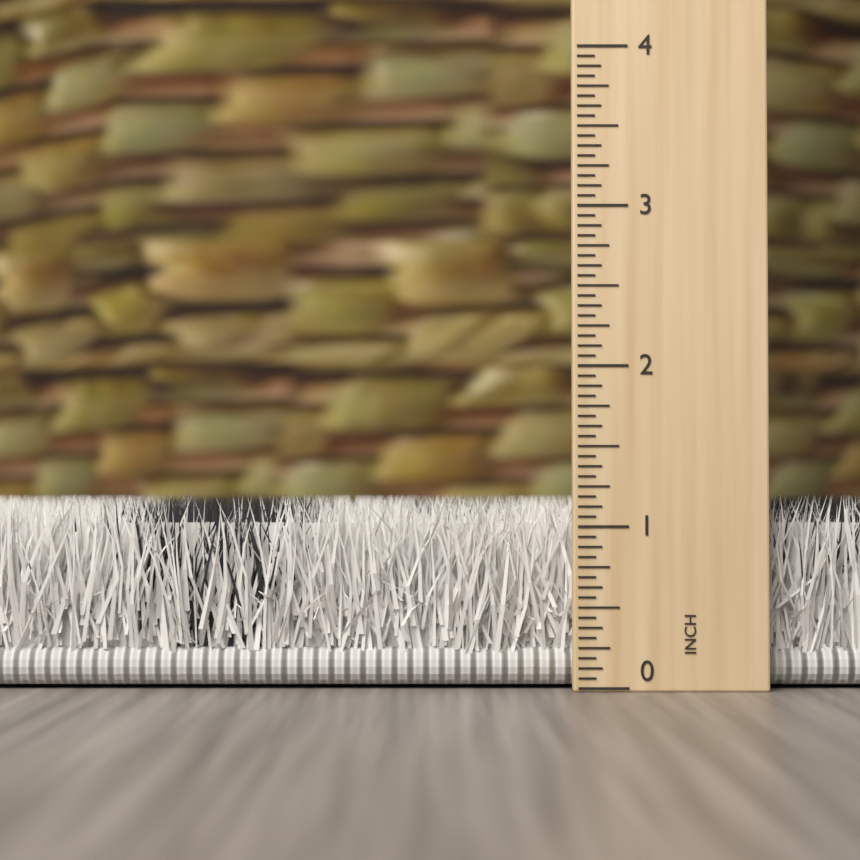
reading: 1.2000 inch
